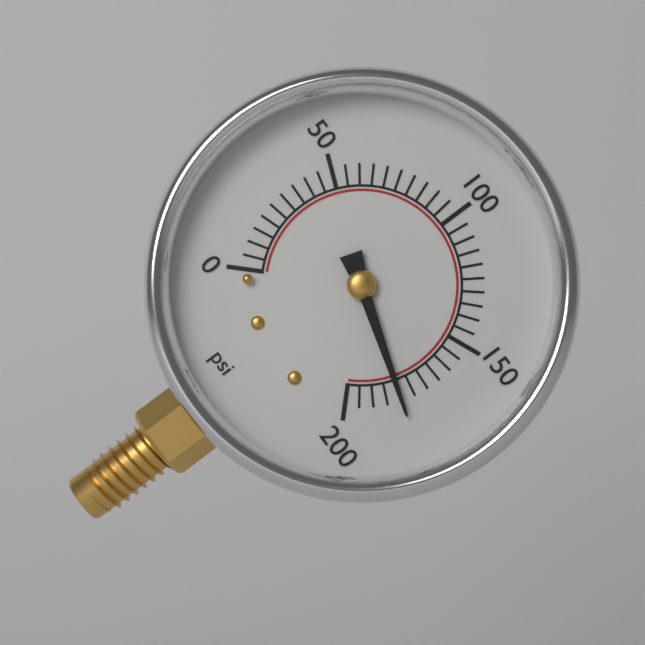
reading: 180 psi
